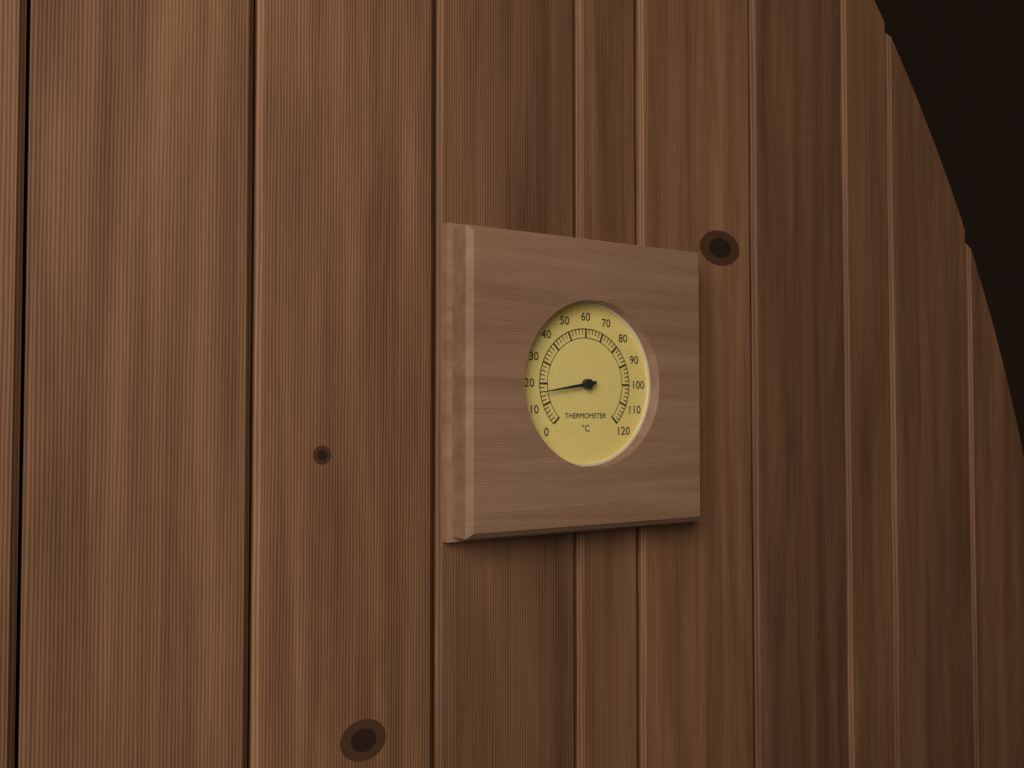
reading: 16 °C
